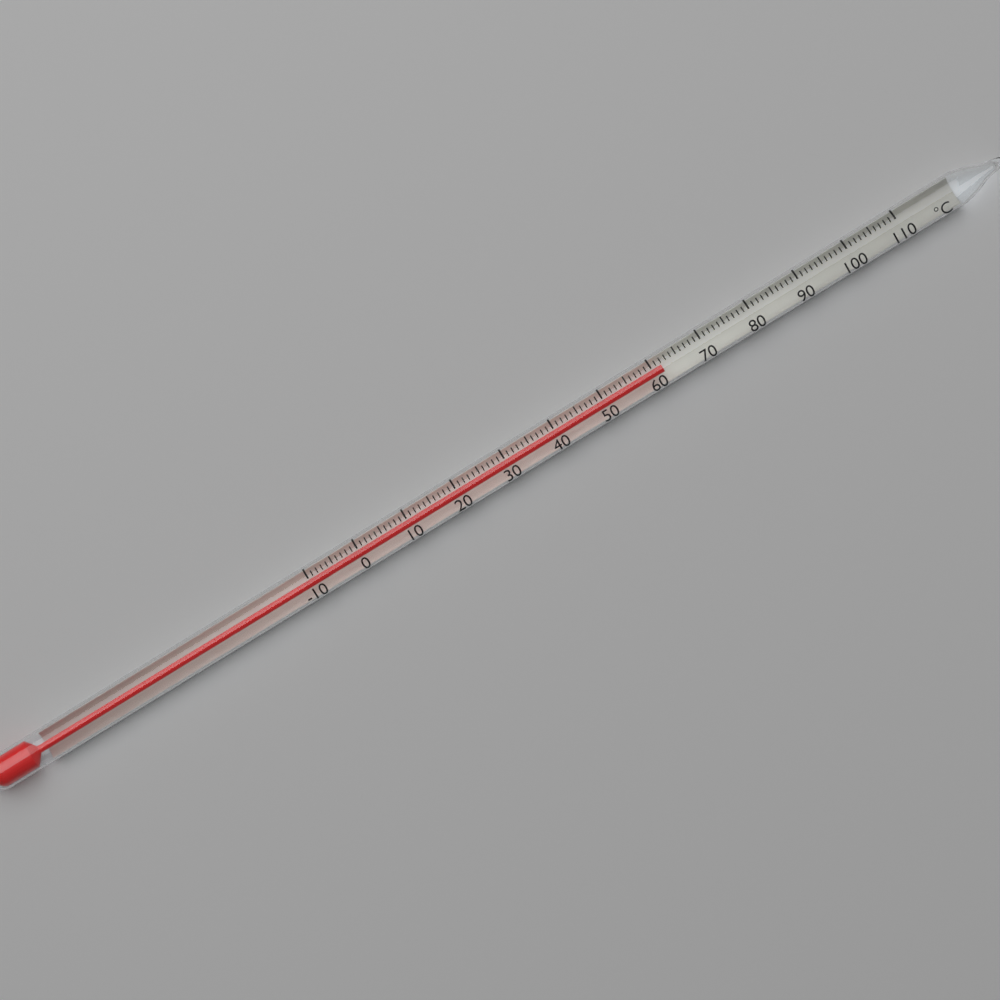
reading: 62 °C
